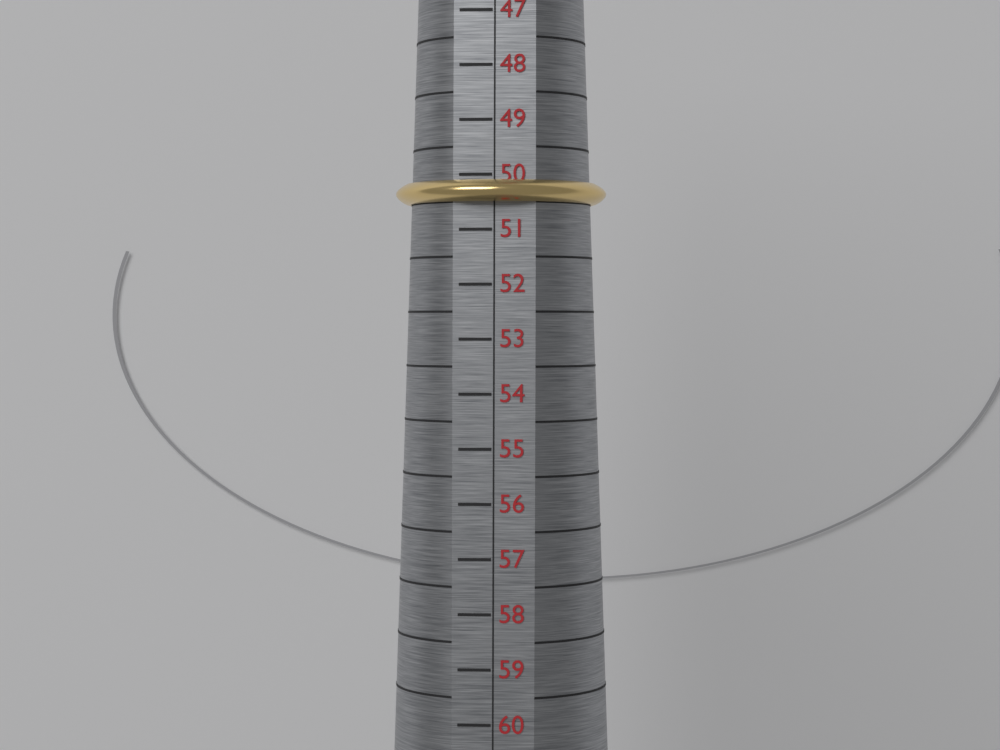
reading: 50.5 (no unit)
